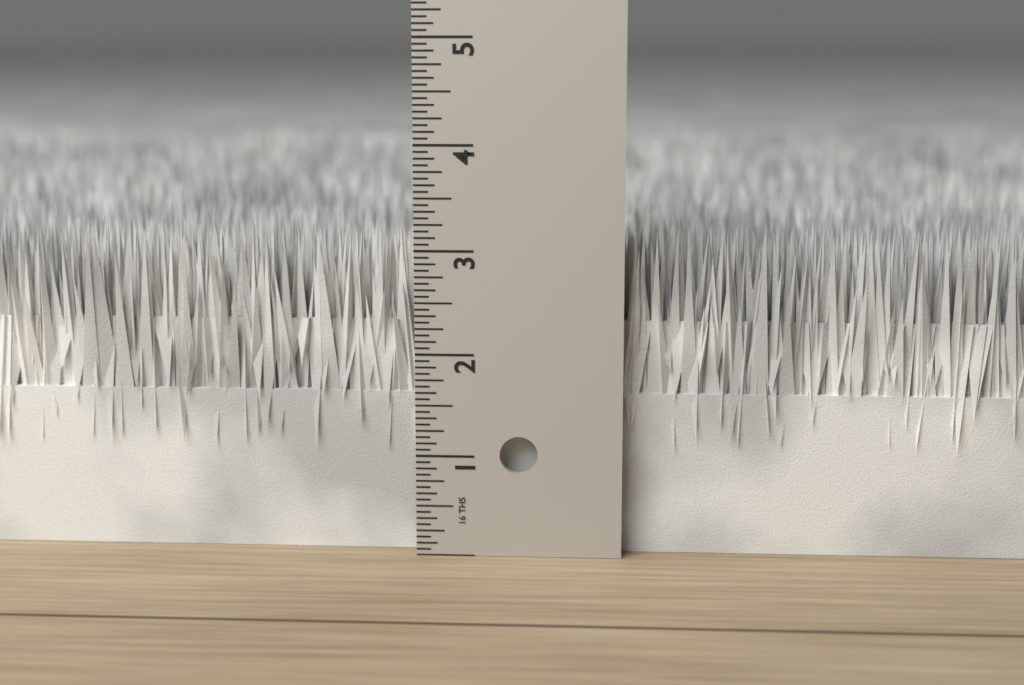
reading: 3.1875 in
